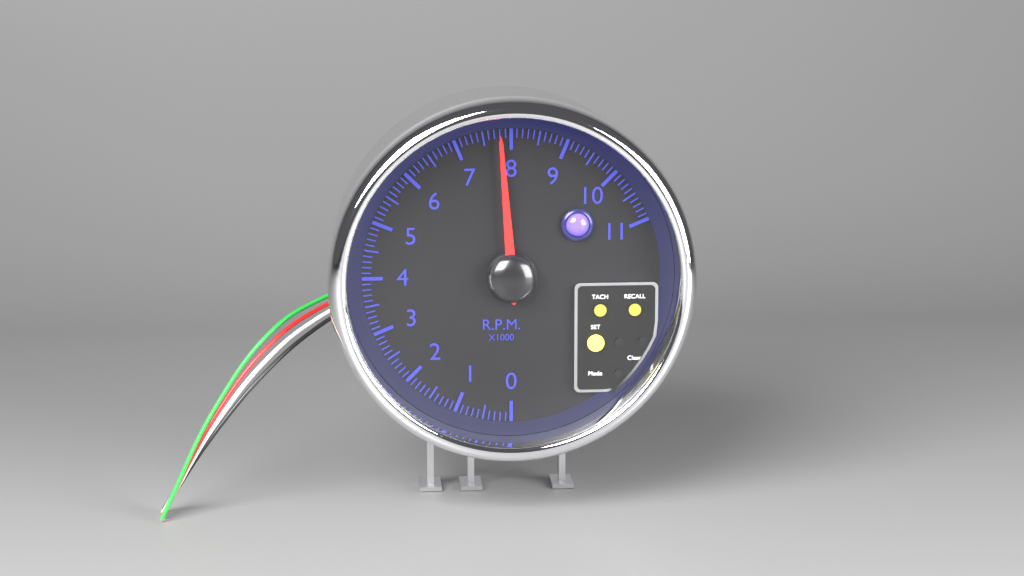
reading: 7.8 rpm x1000
